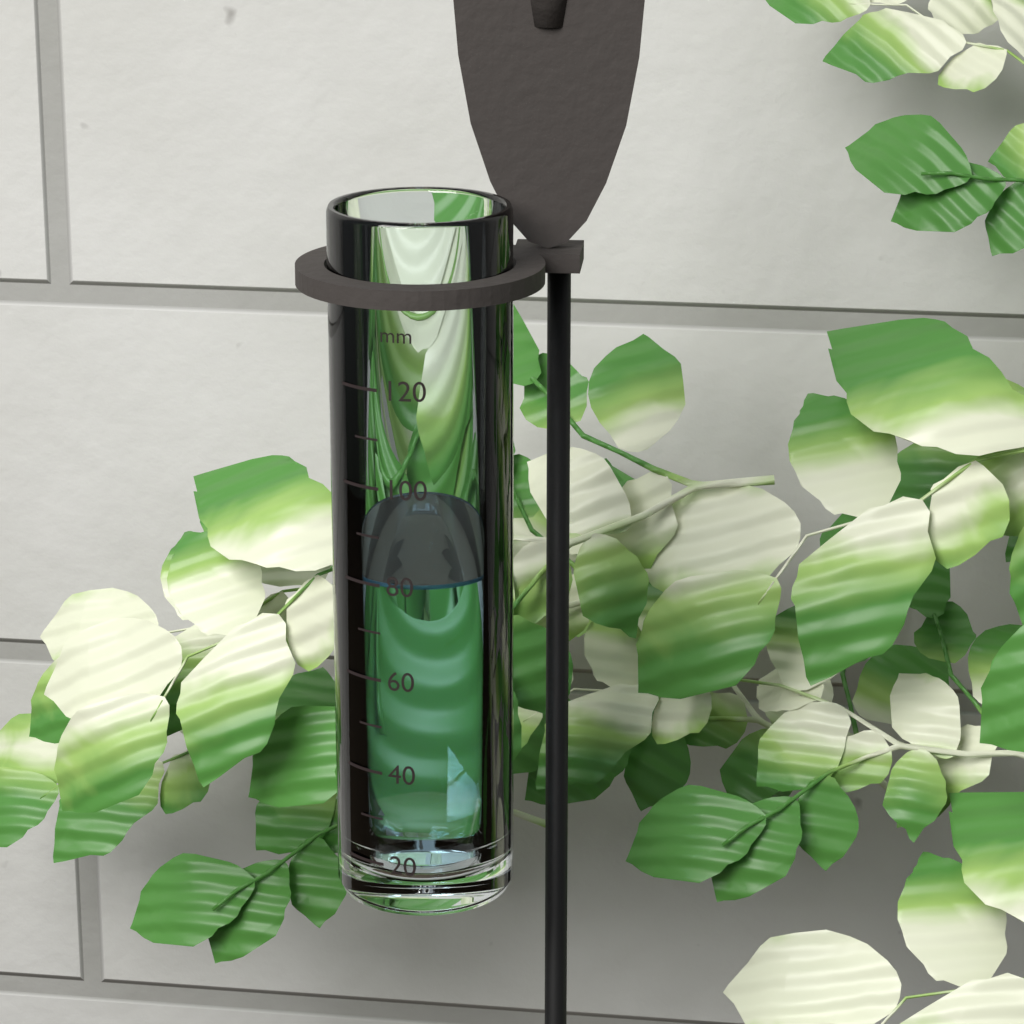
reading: 80 mm
